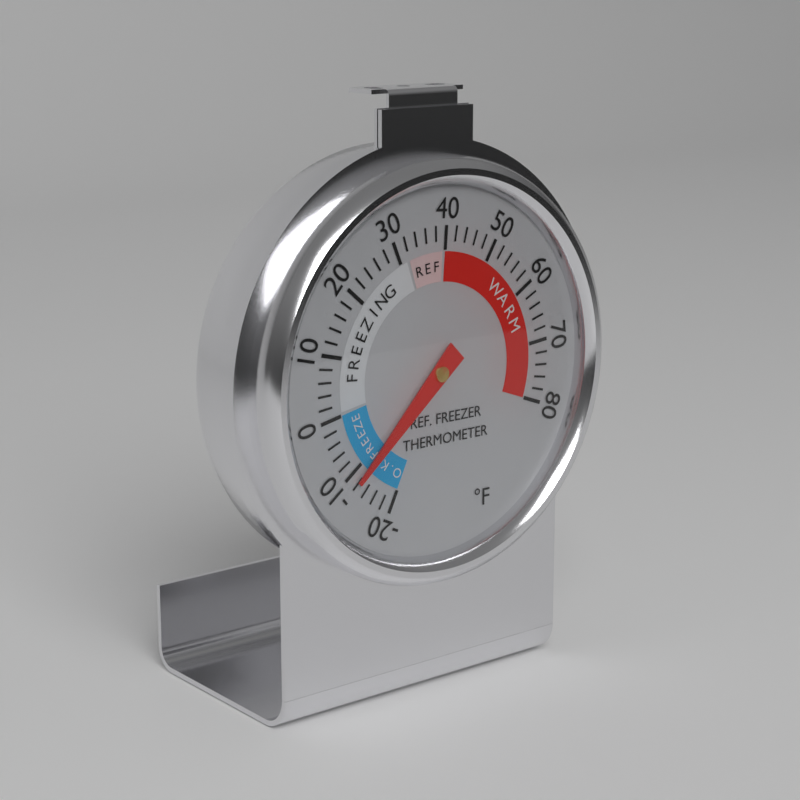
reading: -12 °F
